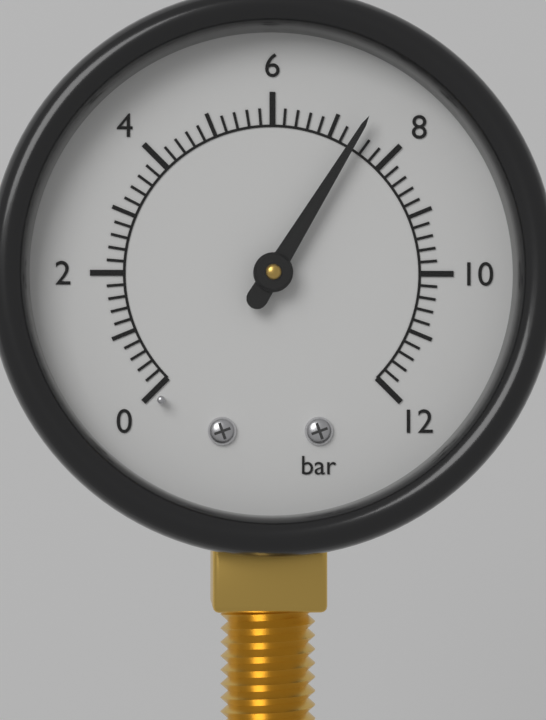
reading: 7.4 bar
